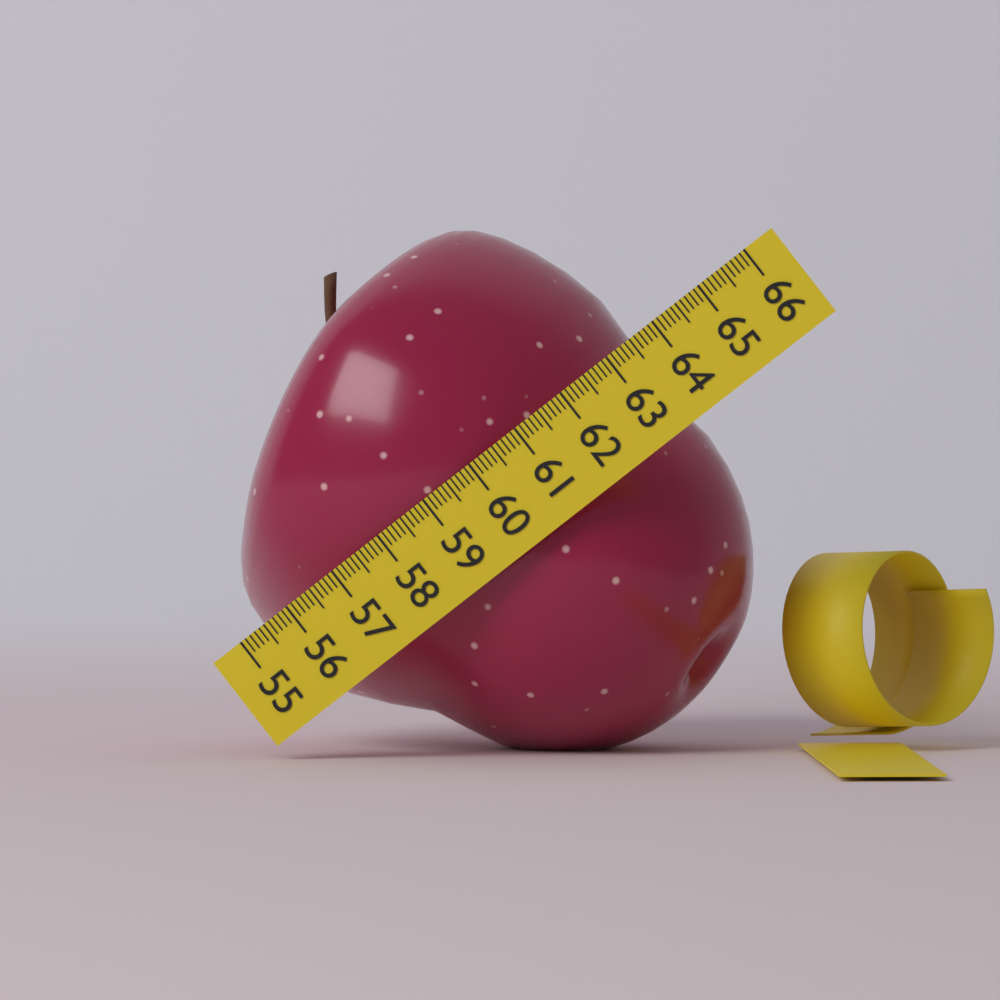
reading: 63.3 (no unit)
